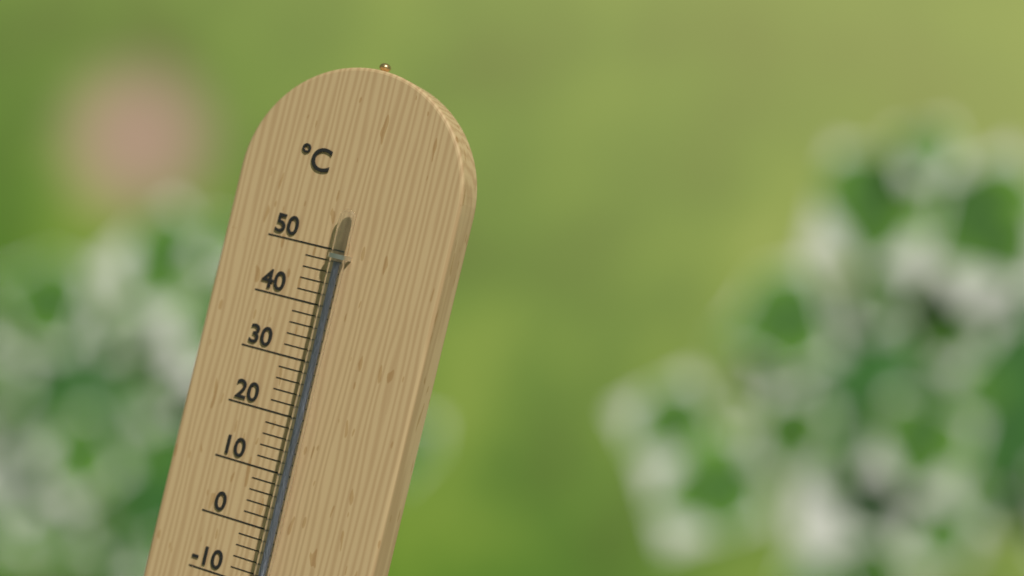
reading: 48 °C
